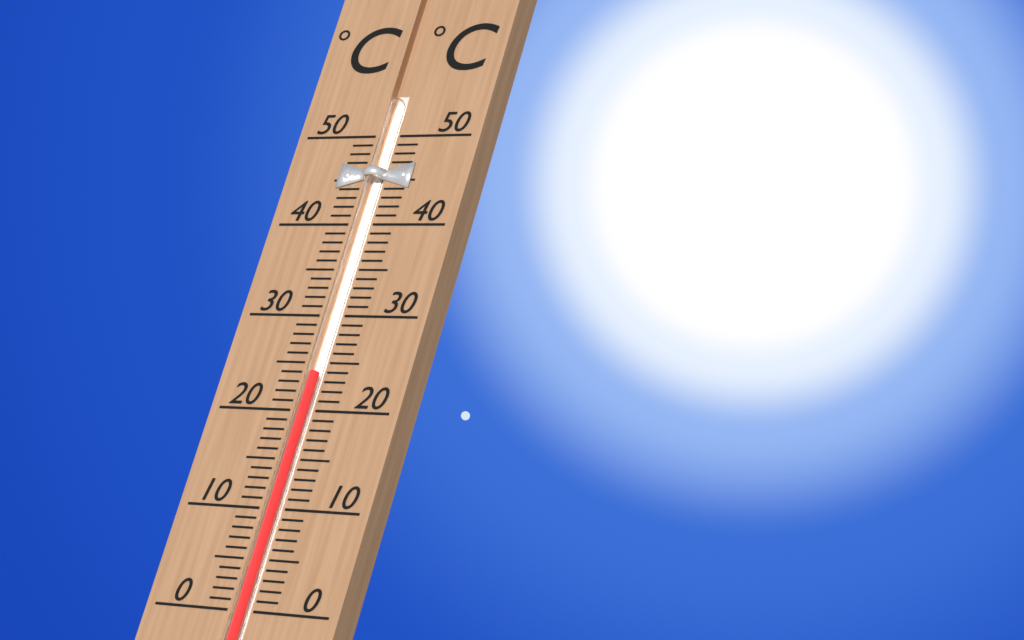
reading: 24 °C
